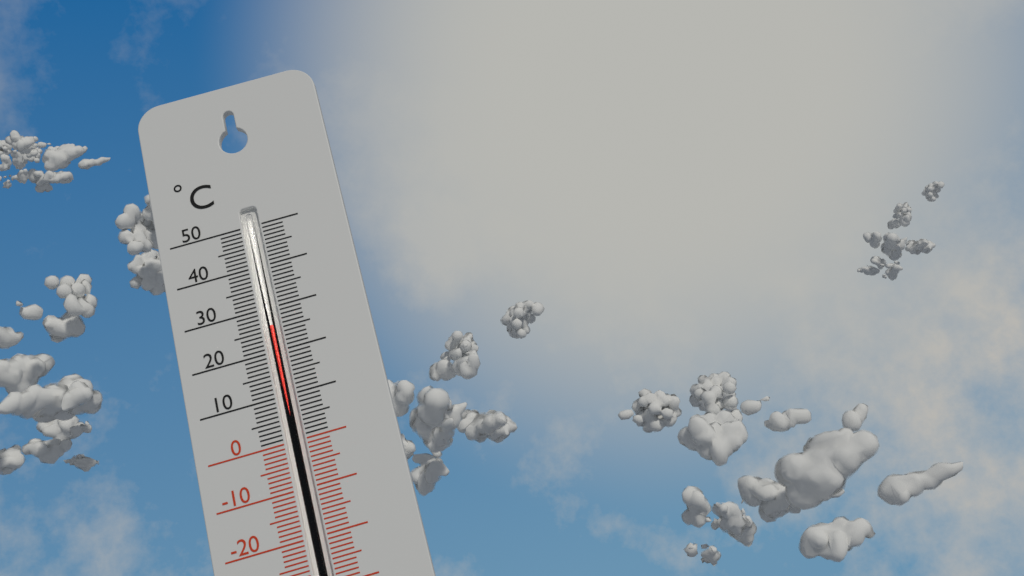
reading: 26 °C
